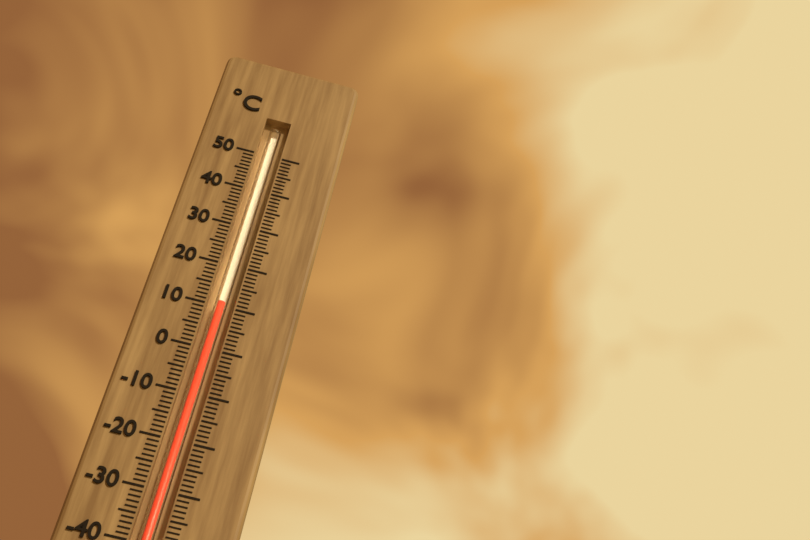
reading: 11 °C
